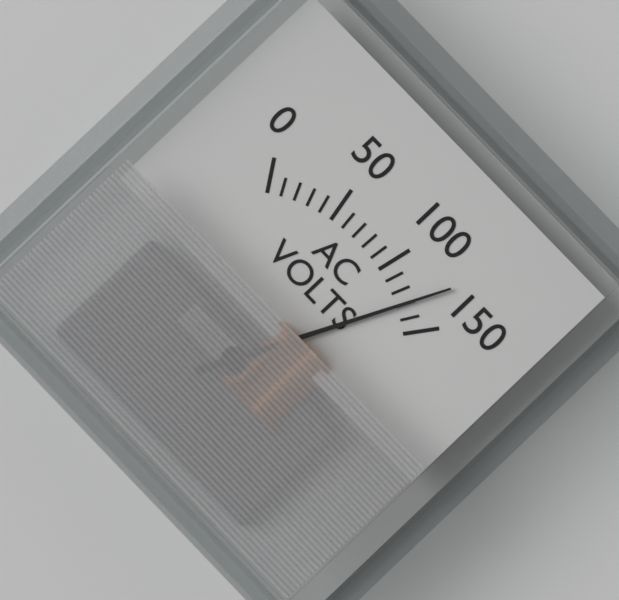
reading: 130 V
